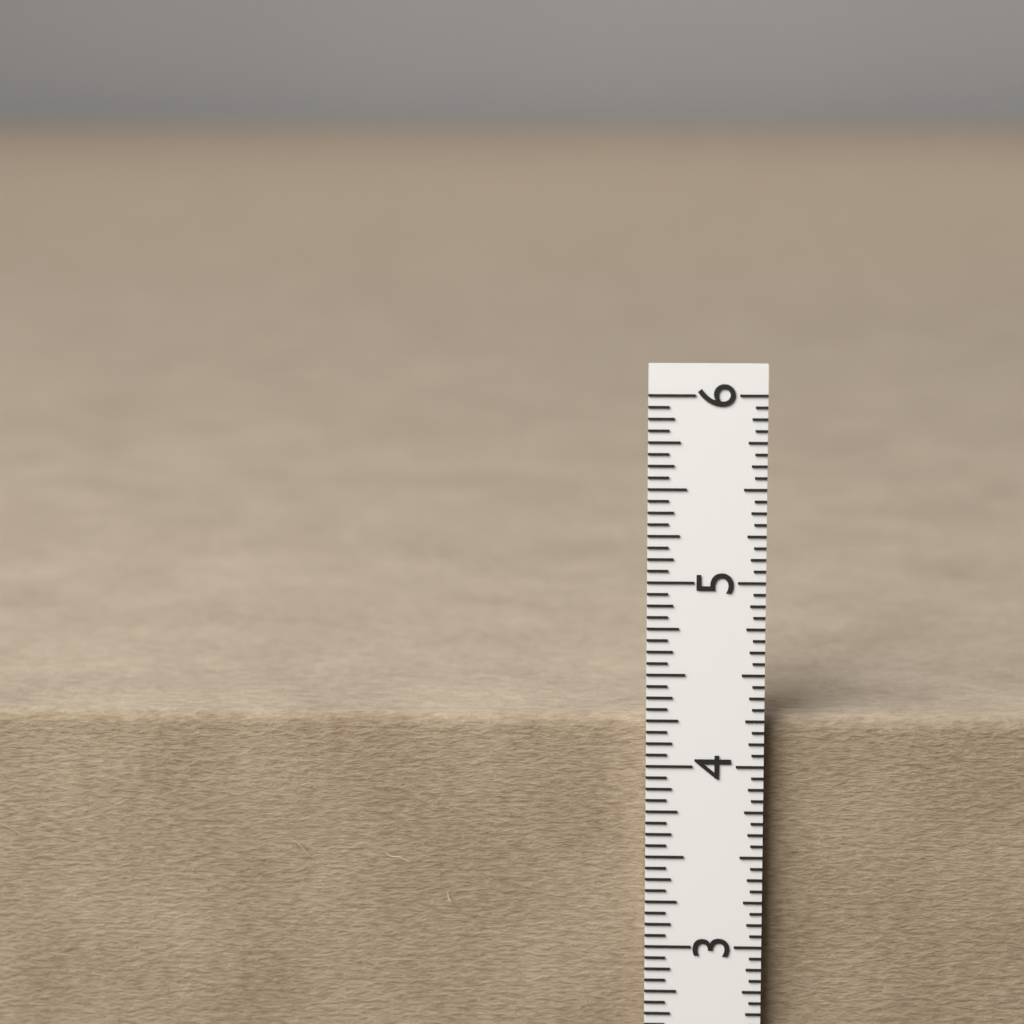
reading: 4.2500 in
